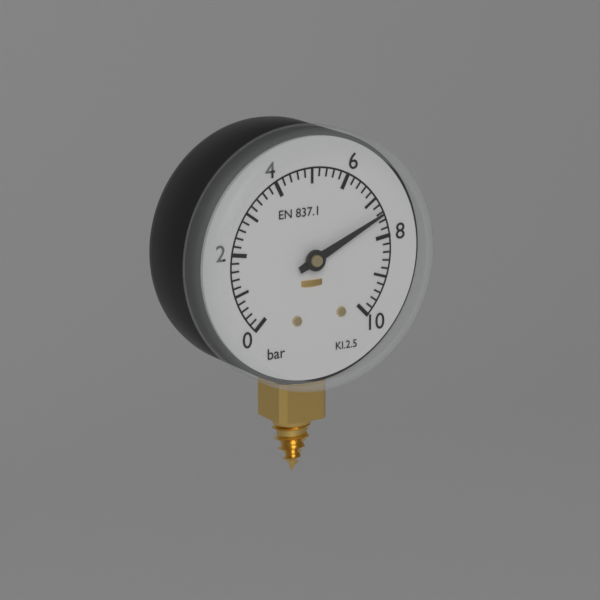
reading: 7.4 bar
